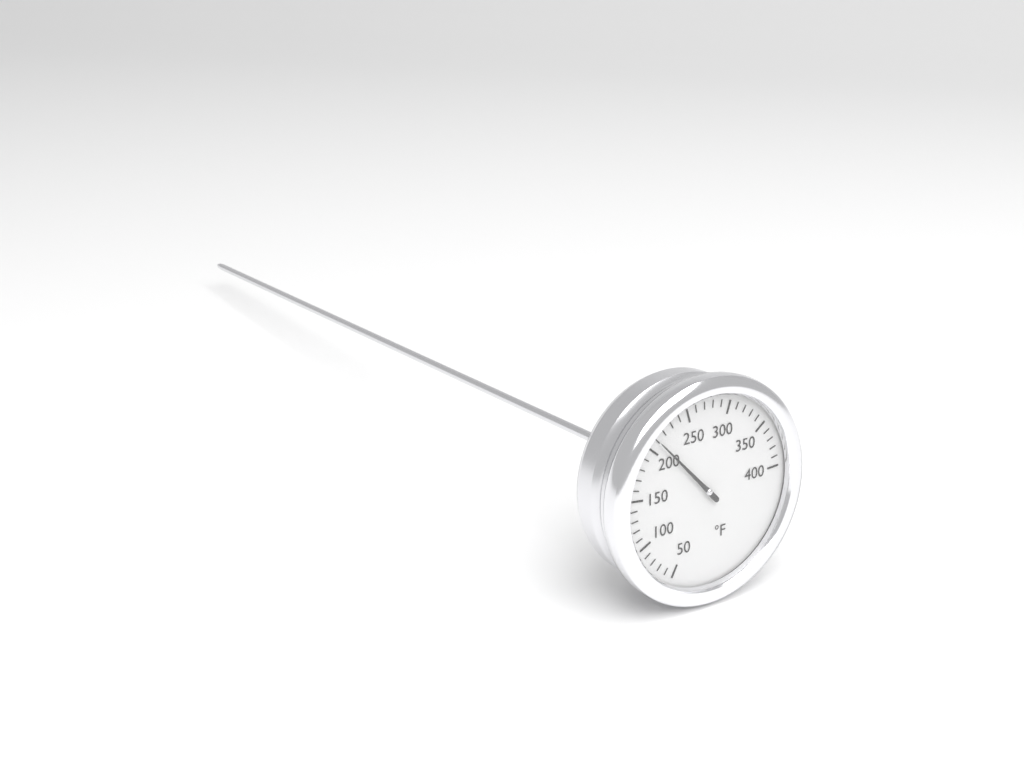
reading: 210 °F
